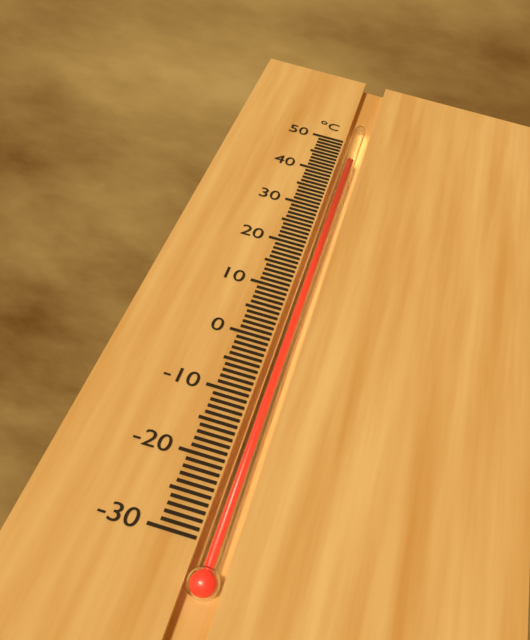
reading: 45 °C
